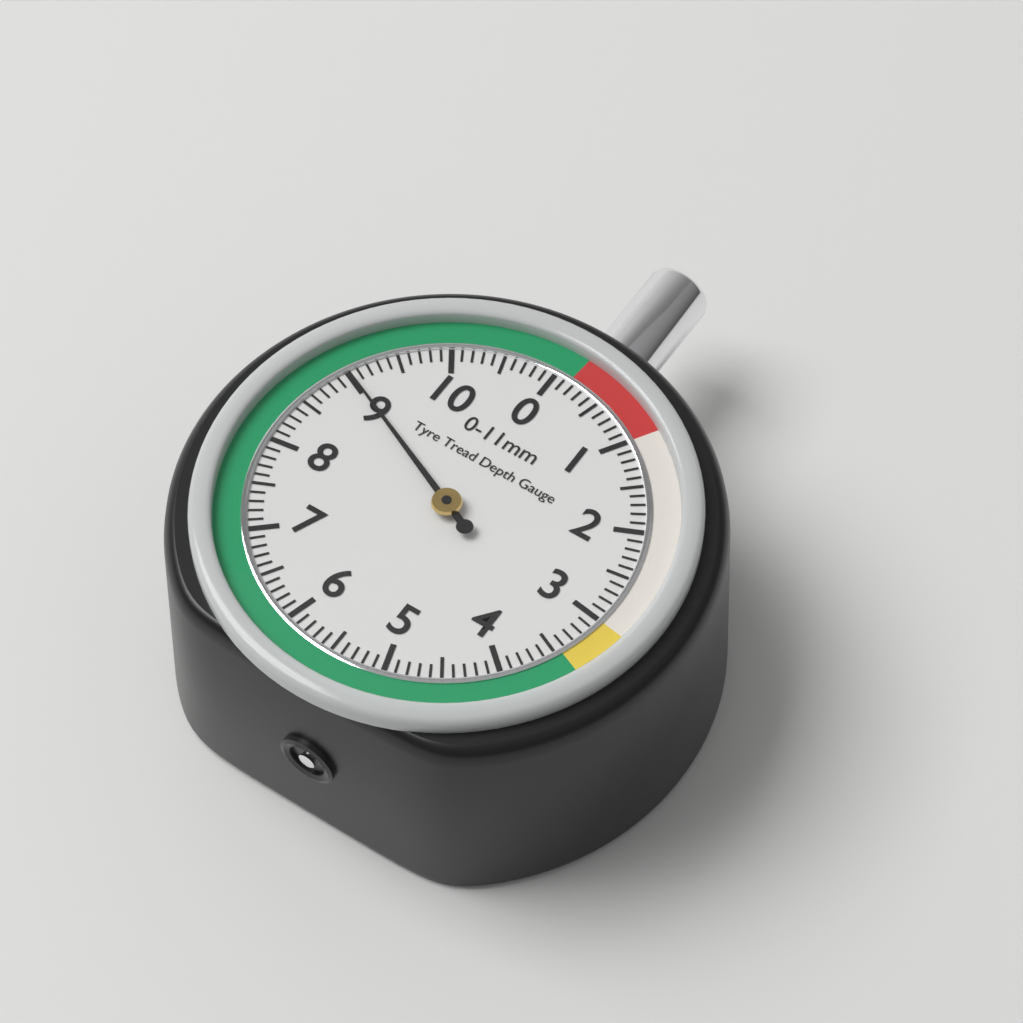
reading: 9.0 mm
